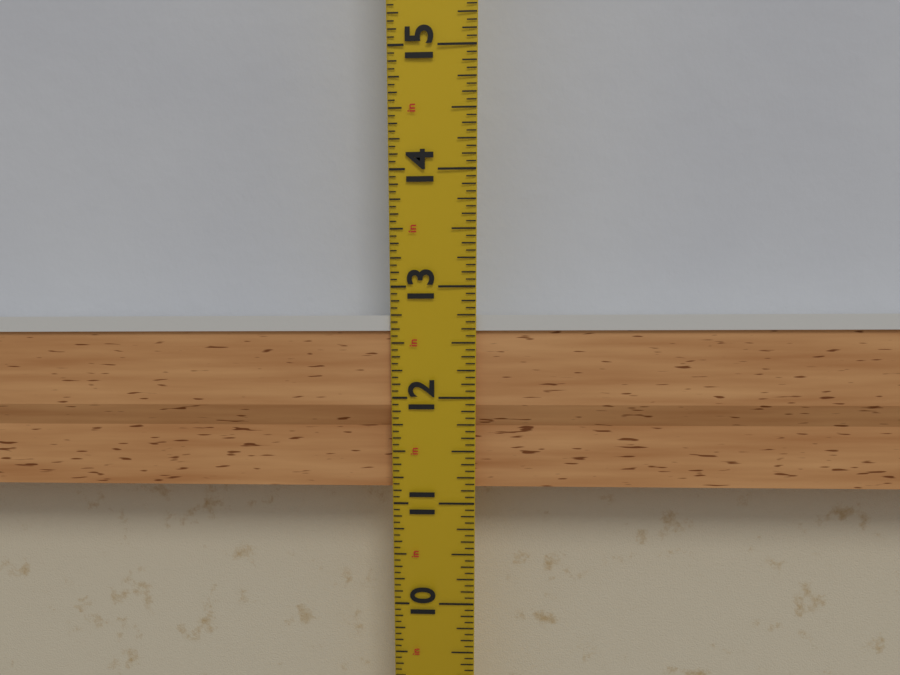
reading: 12.7500 in
